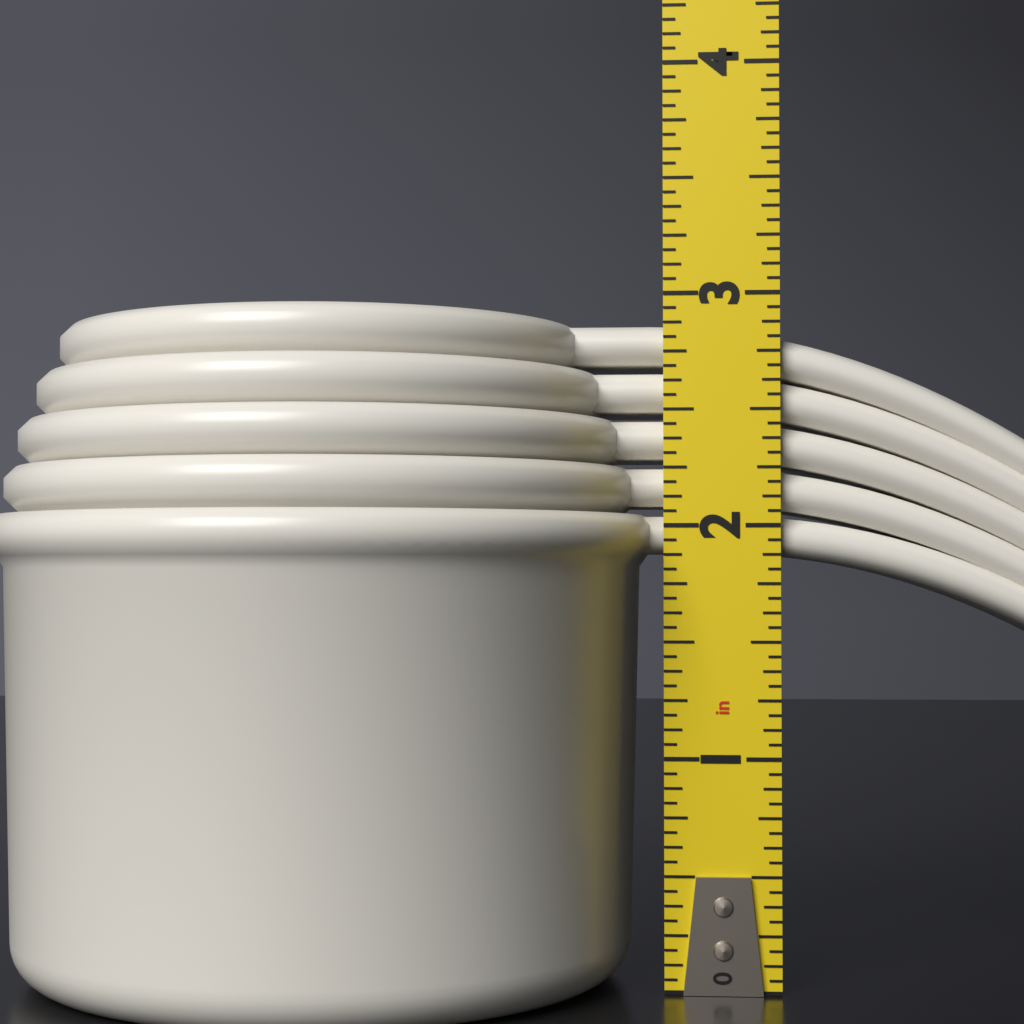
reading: 2.8750 in
